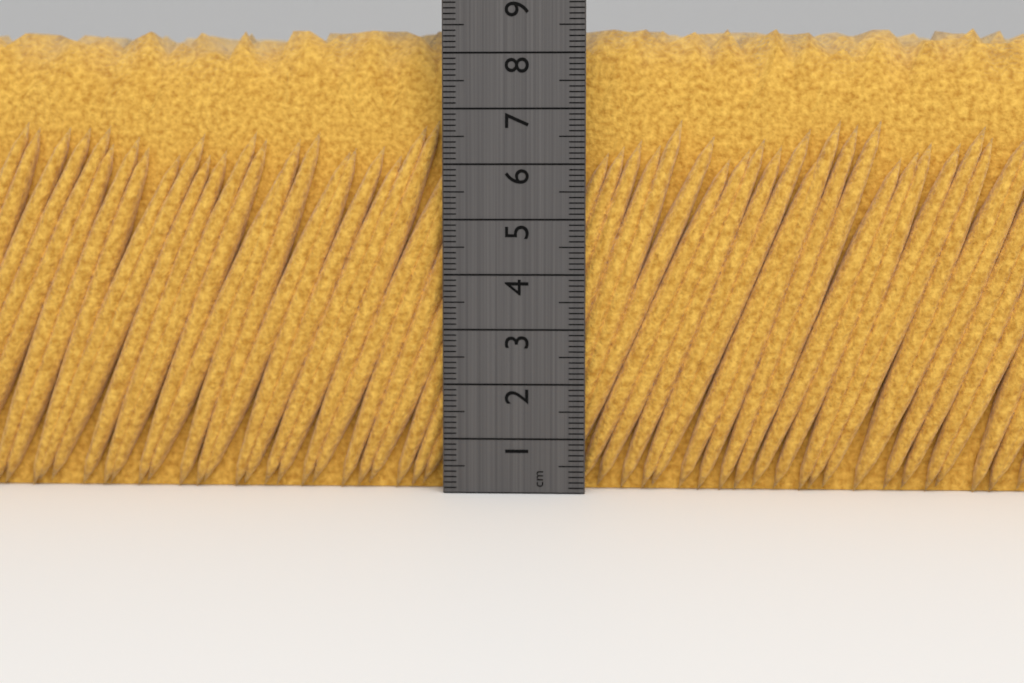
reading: 8.5 cm
